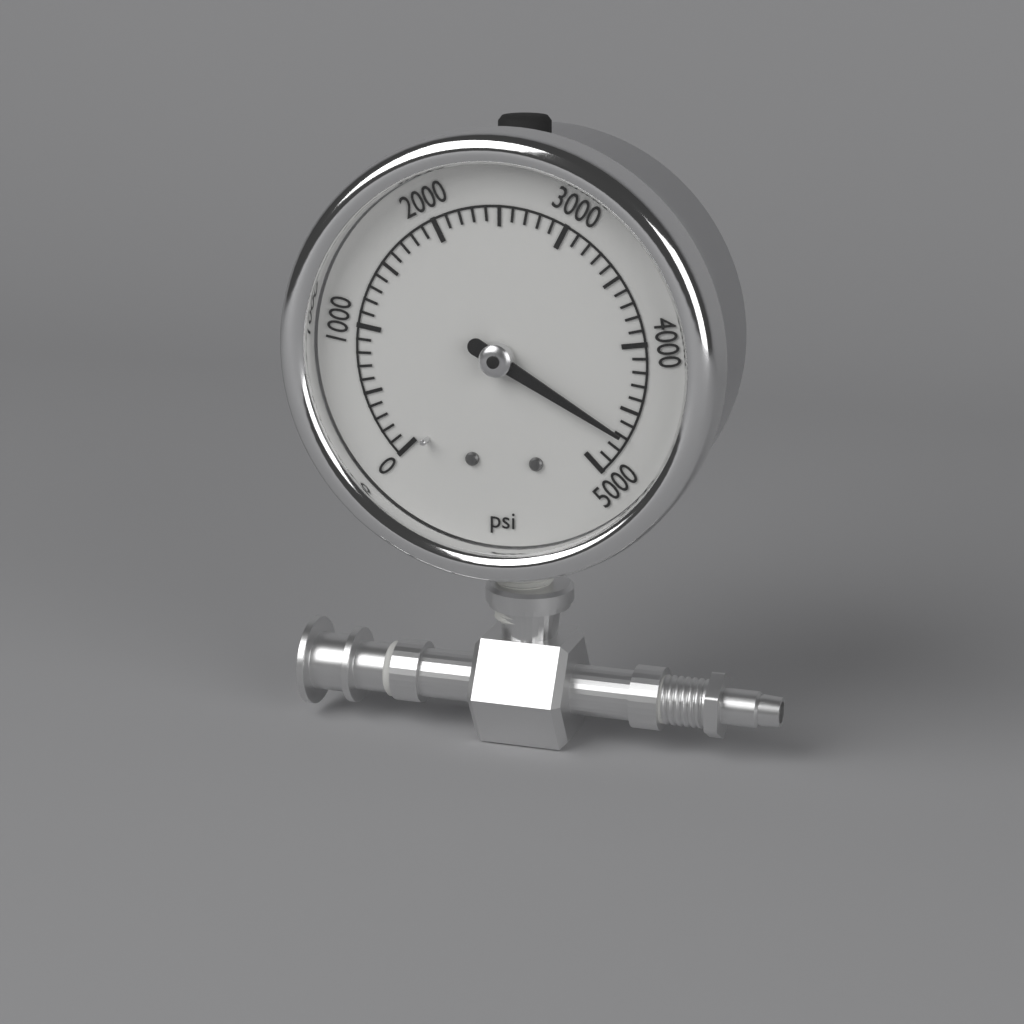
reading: 4700 psi
